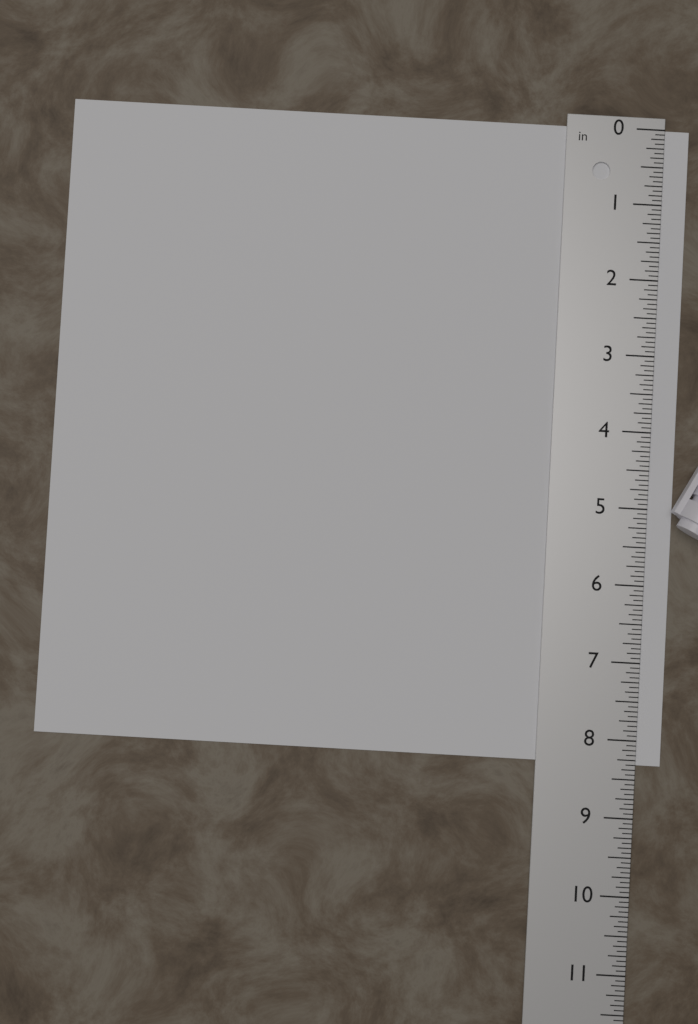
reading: 8.3125 in
